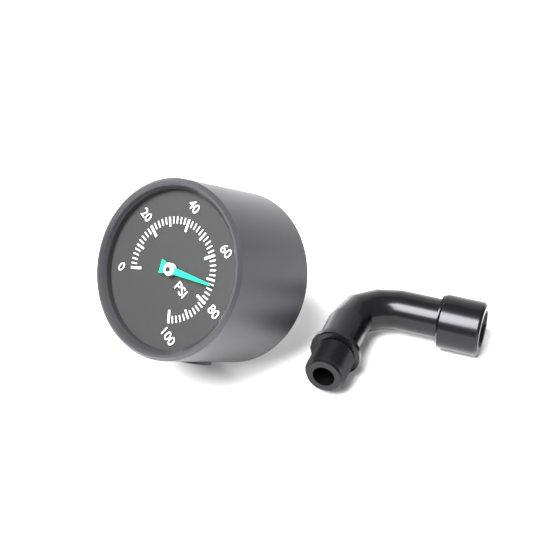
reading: 72 psi
